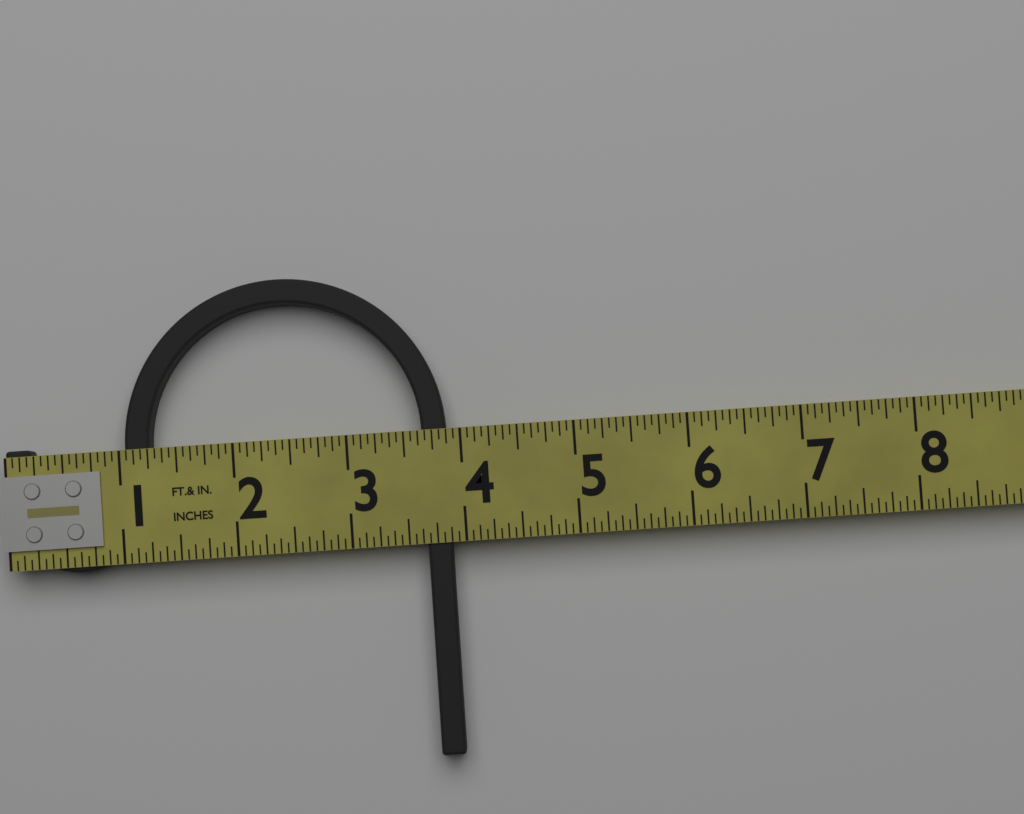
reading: 3.8750 in
